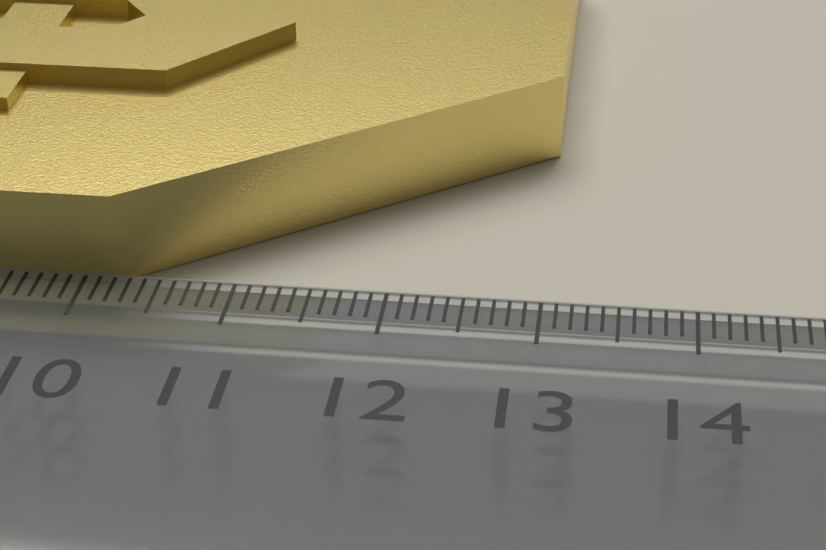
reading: 13.0 cm
